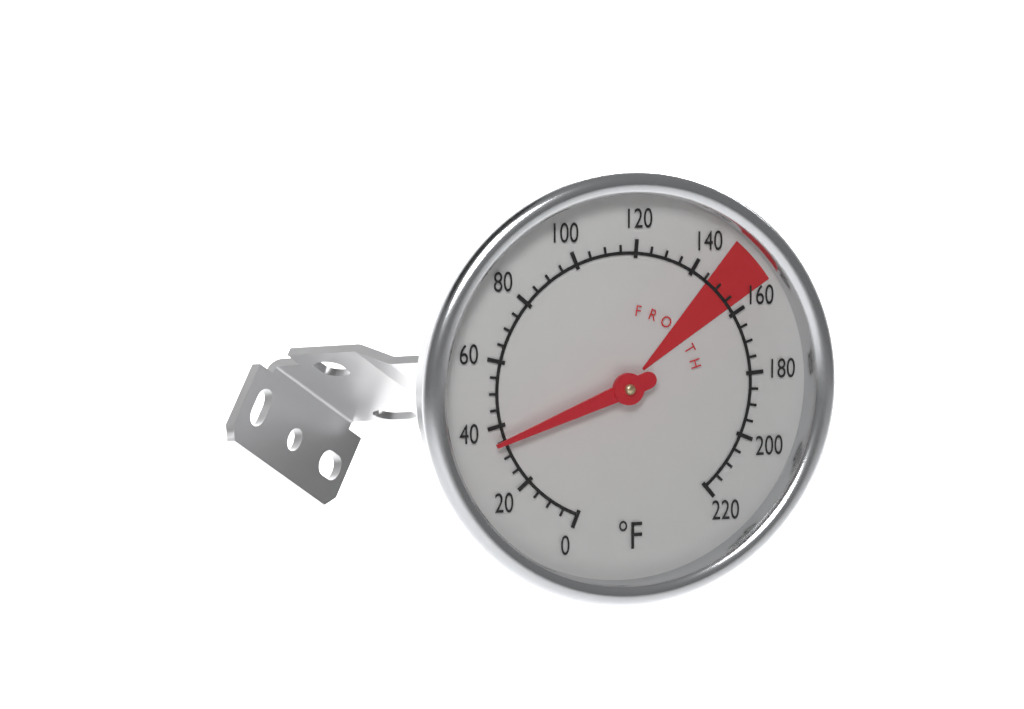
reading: 35 °F
